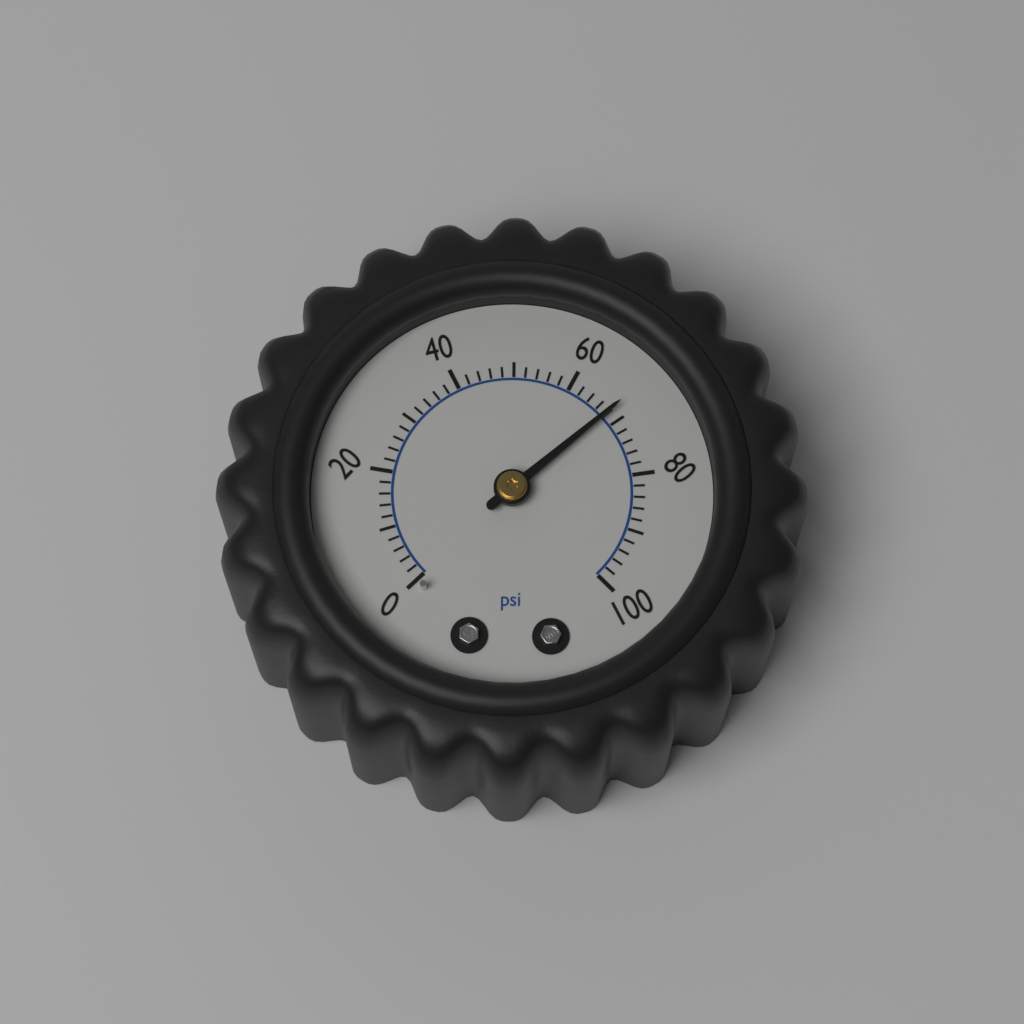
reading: 68 psi
